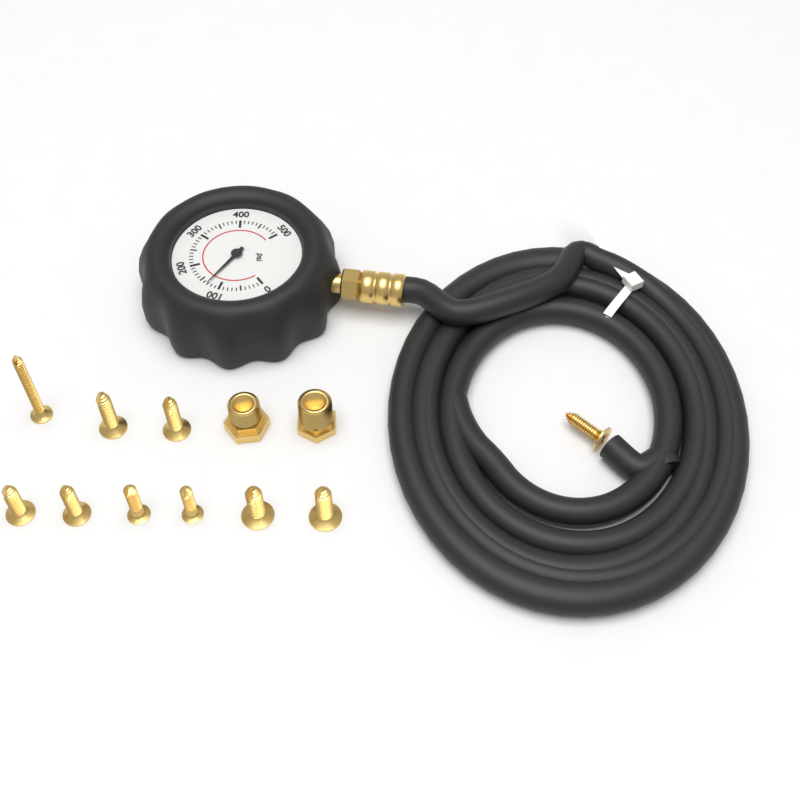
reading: 130 psi
